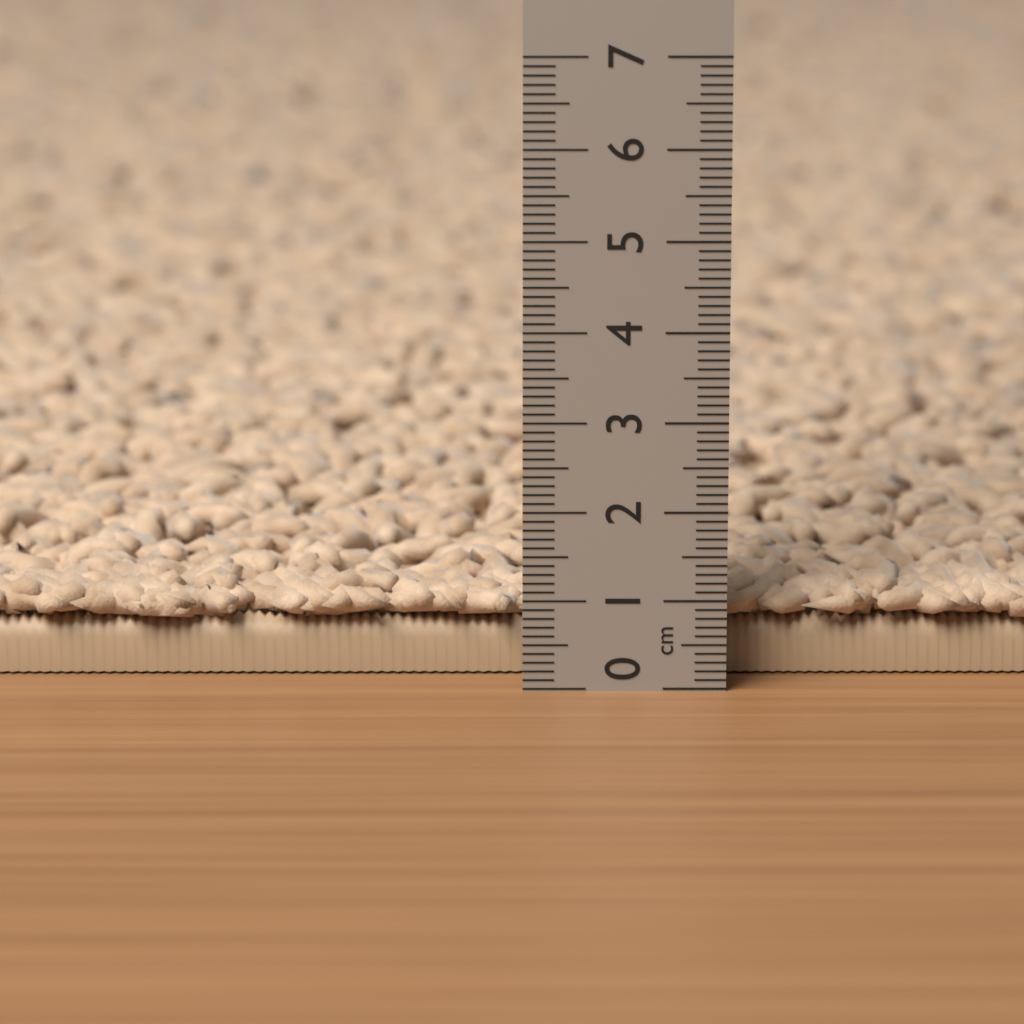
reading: 1.1 cm
